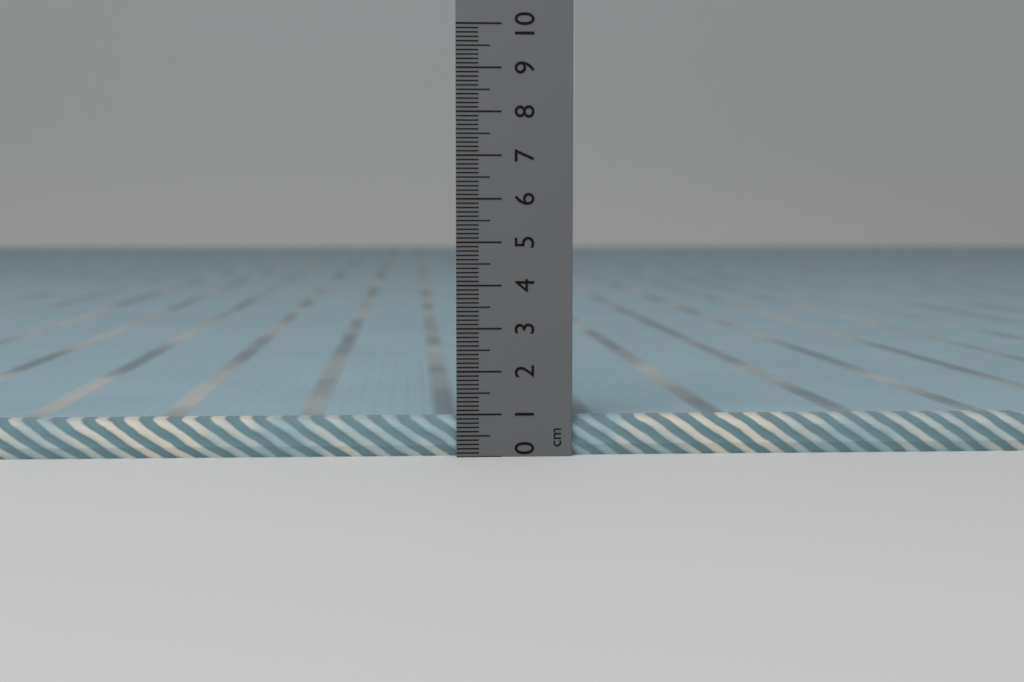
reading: 0.9 cm
